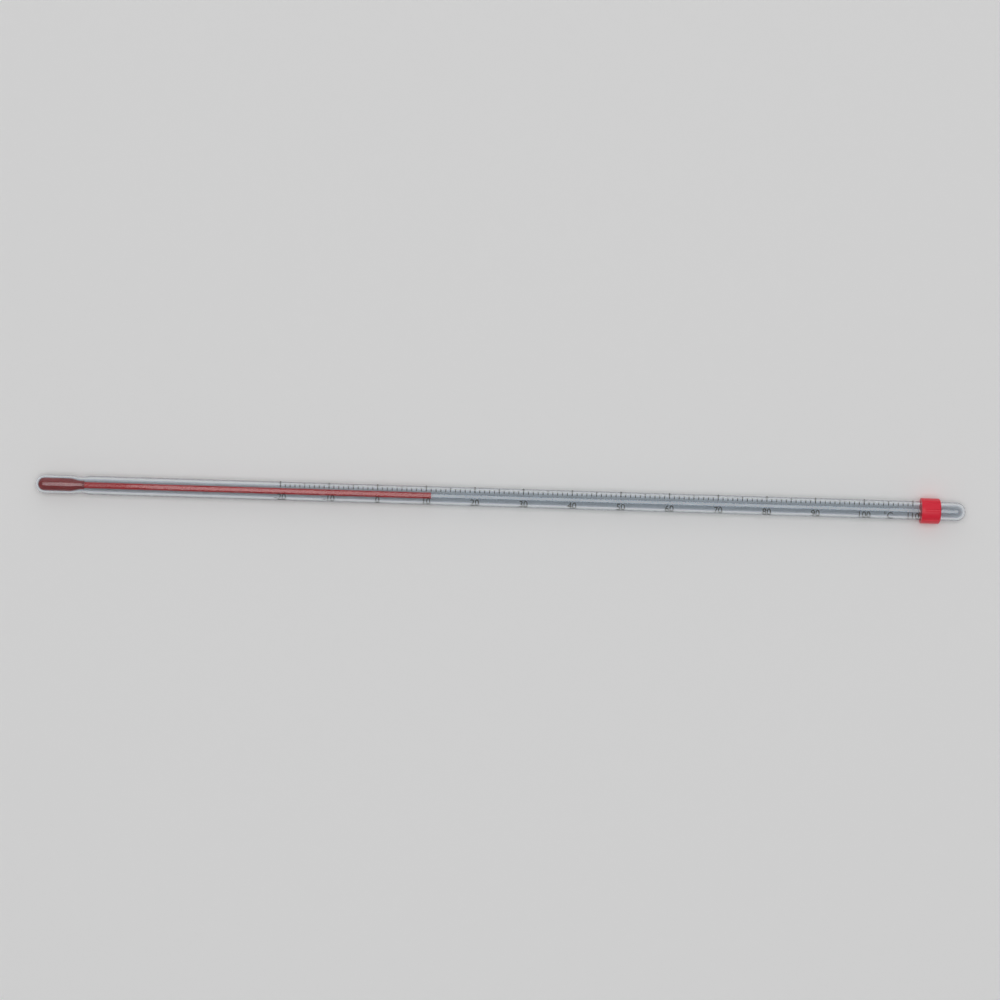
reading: 11 °C
